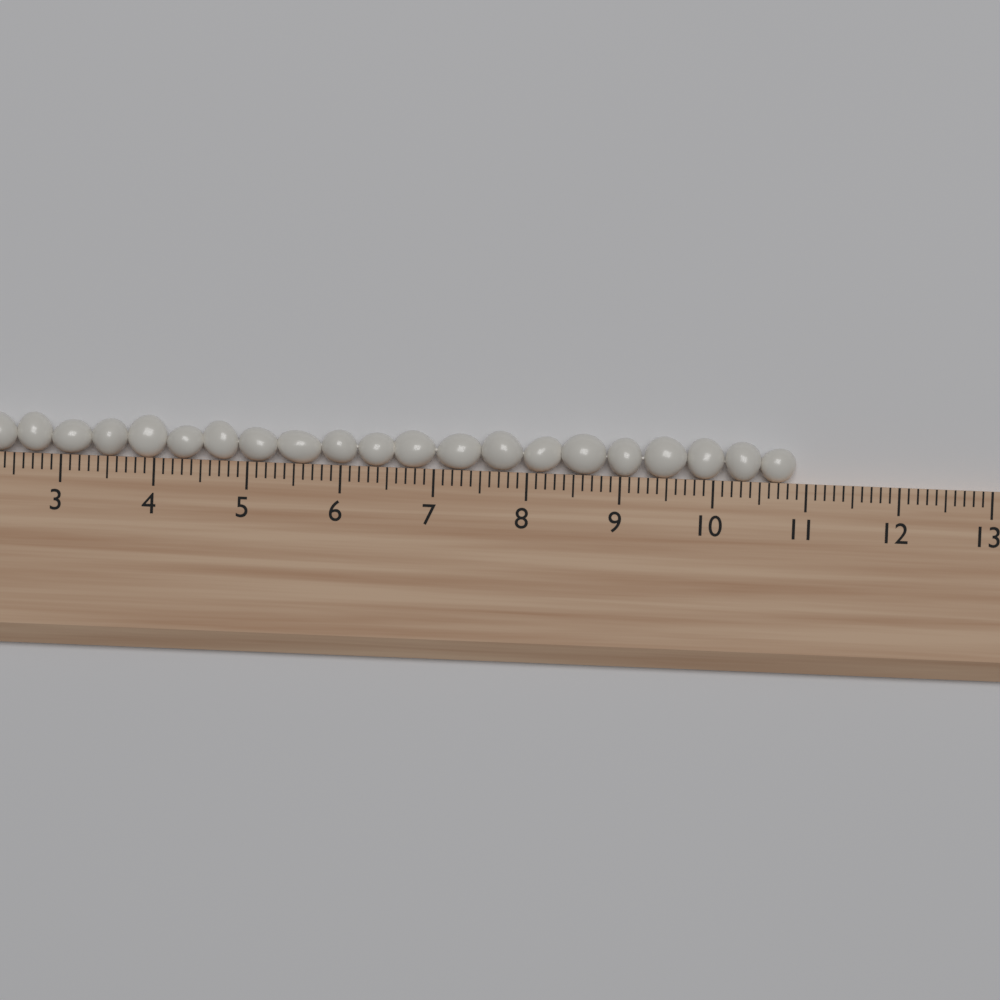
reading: 10.9 (no unit)
